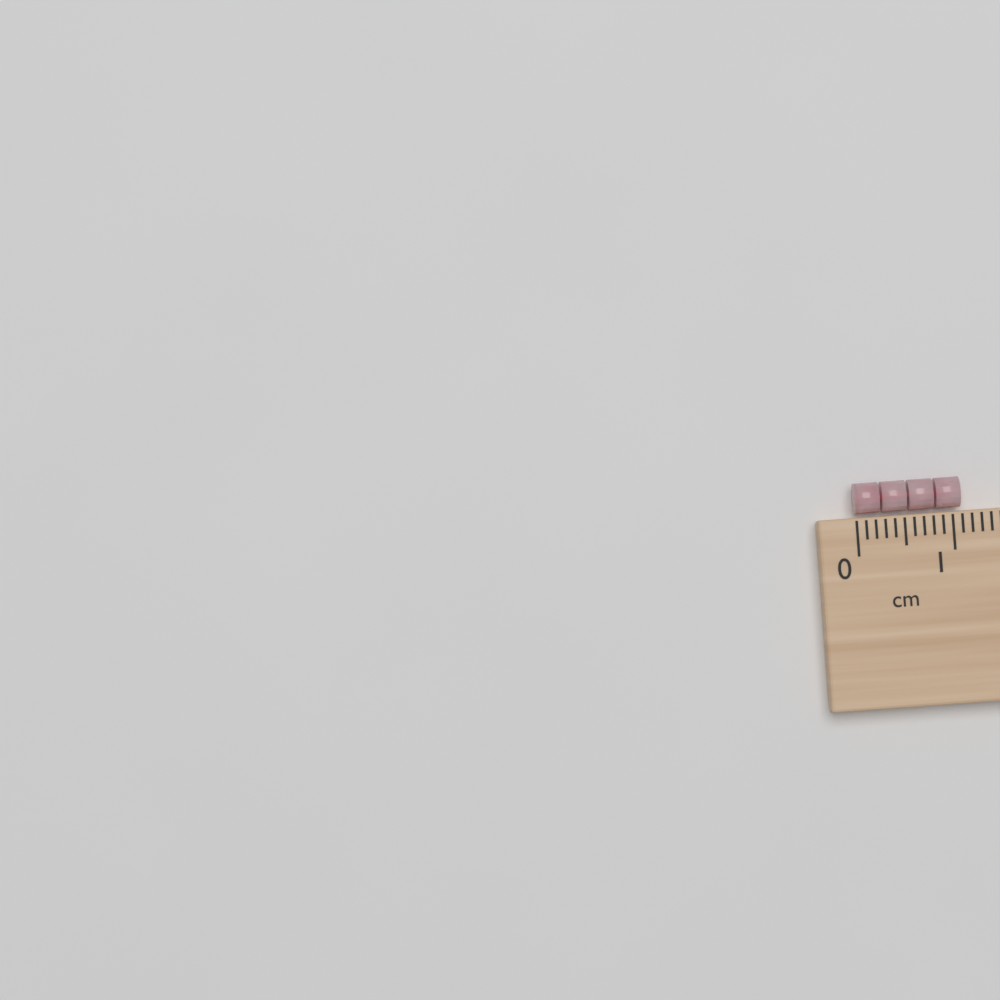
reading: 1.1 cm
